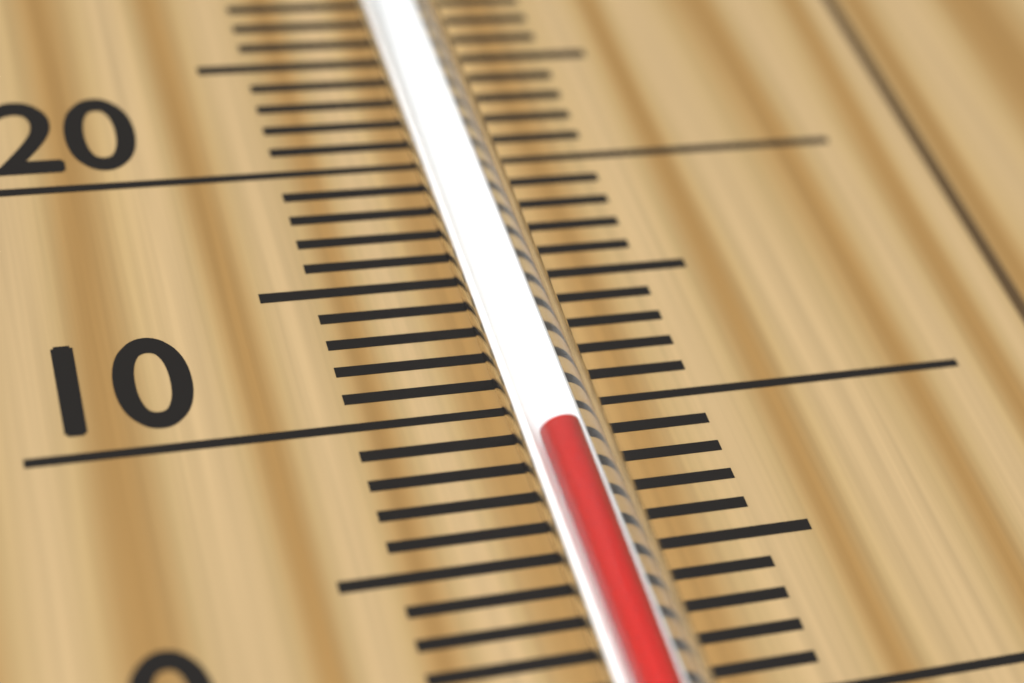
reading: 8 °C
